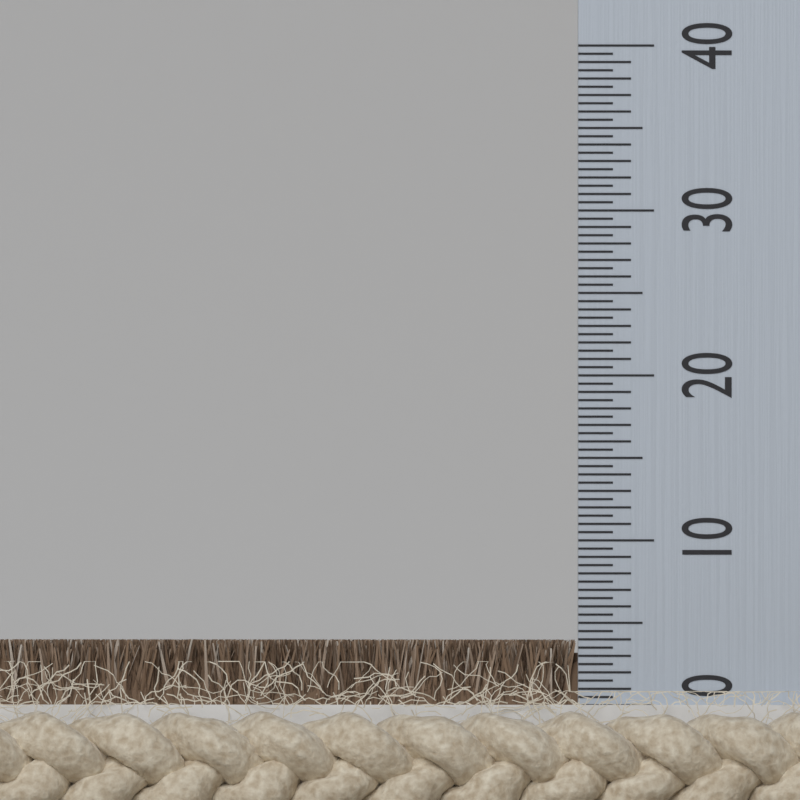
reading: 4.0 (no unit)
